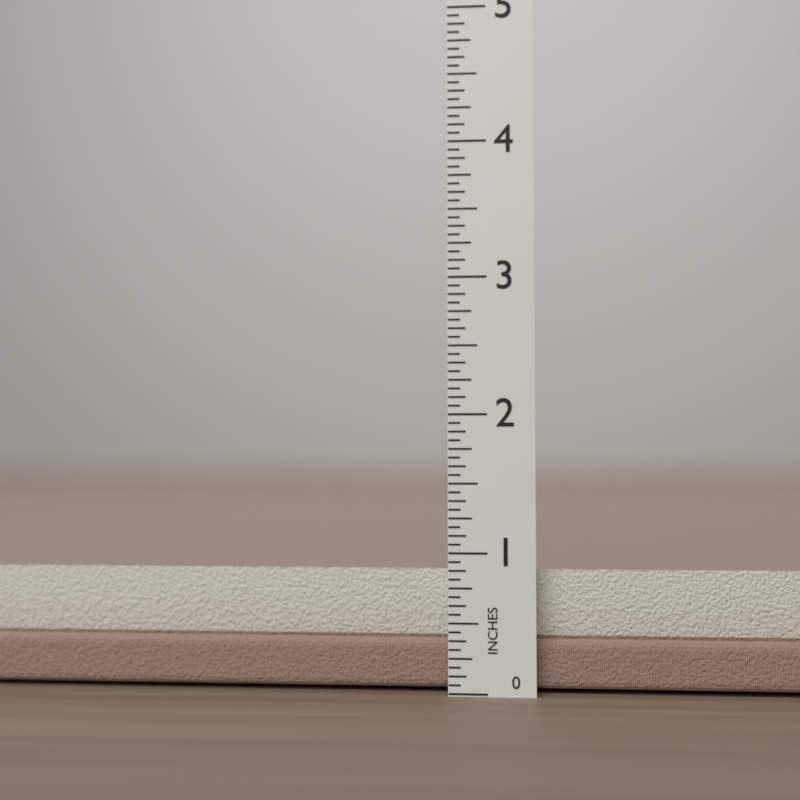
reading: 0.8750 in
